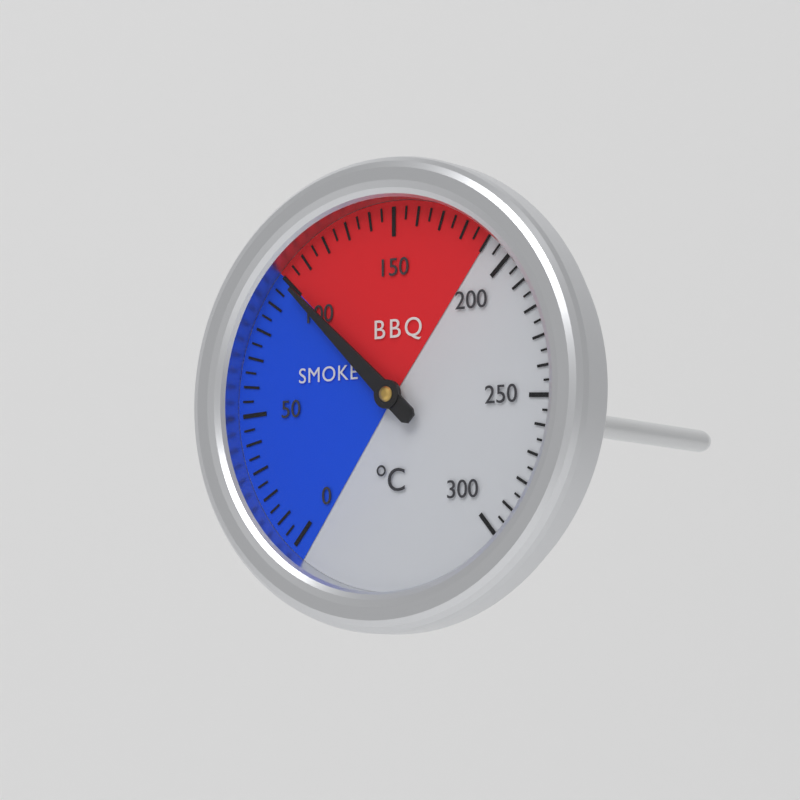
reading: 100 °C
